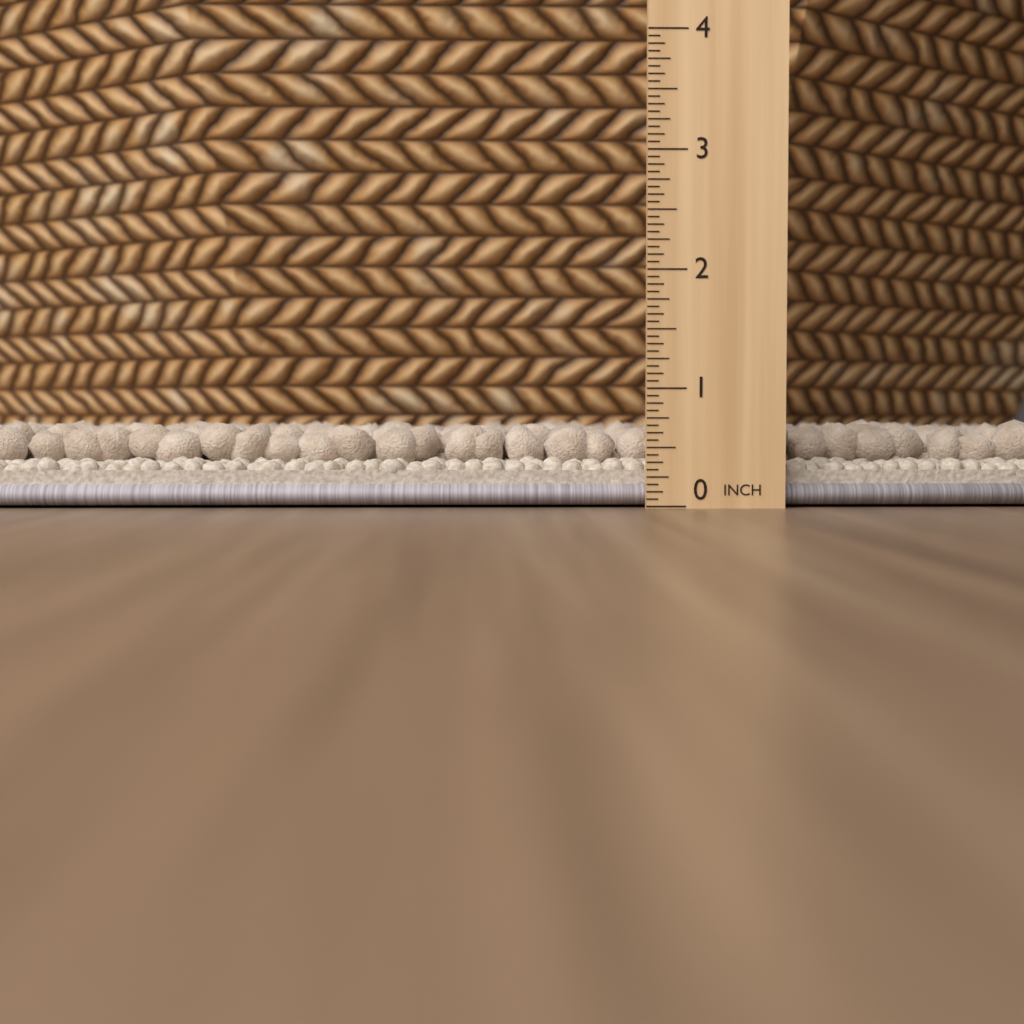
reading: 0.7500 in
